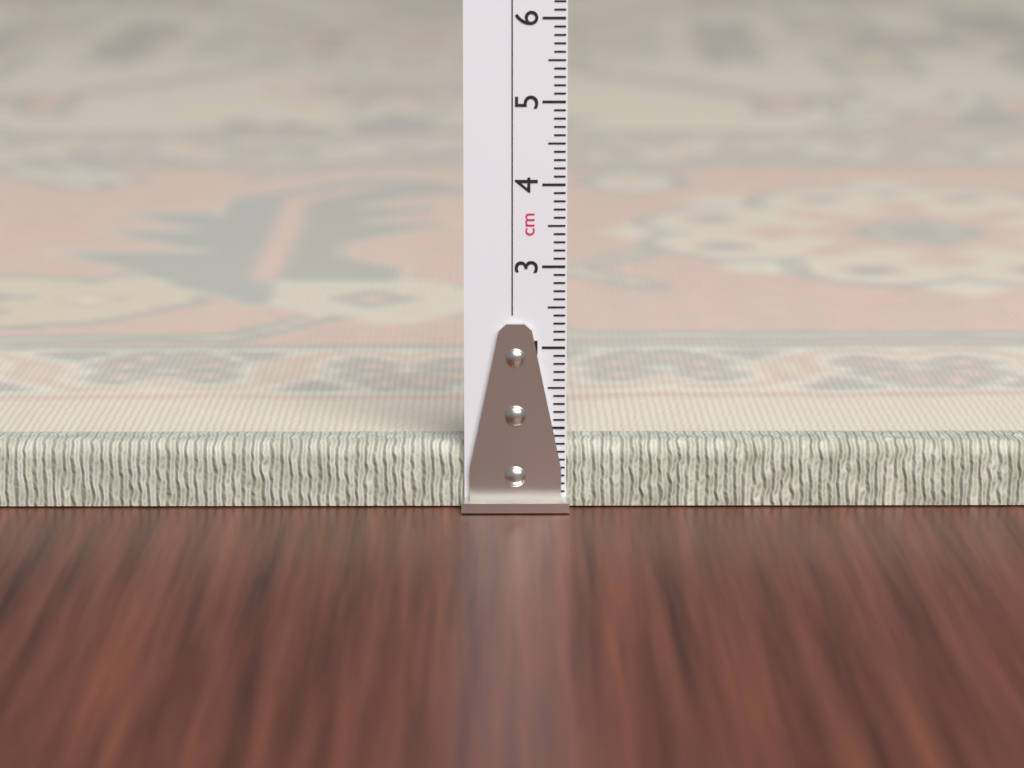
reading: 0.8 cm
